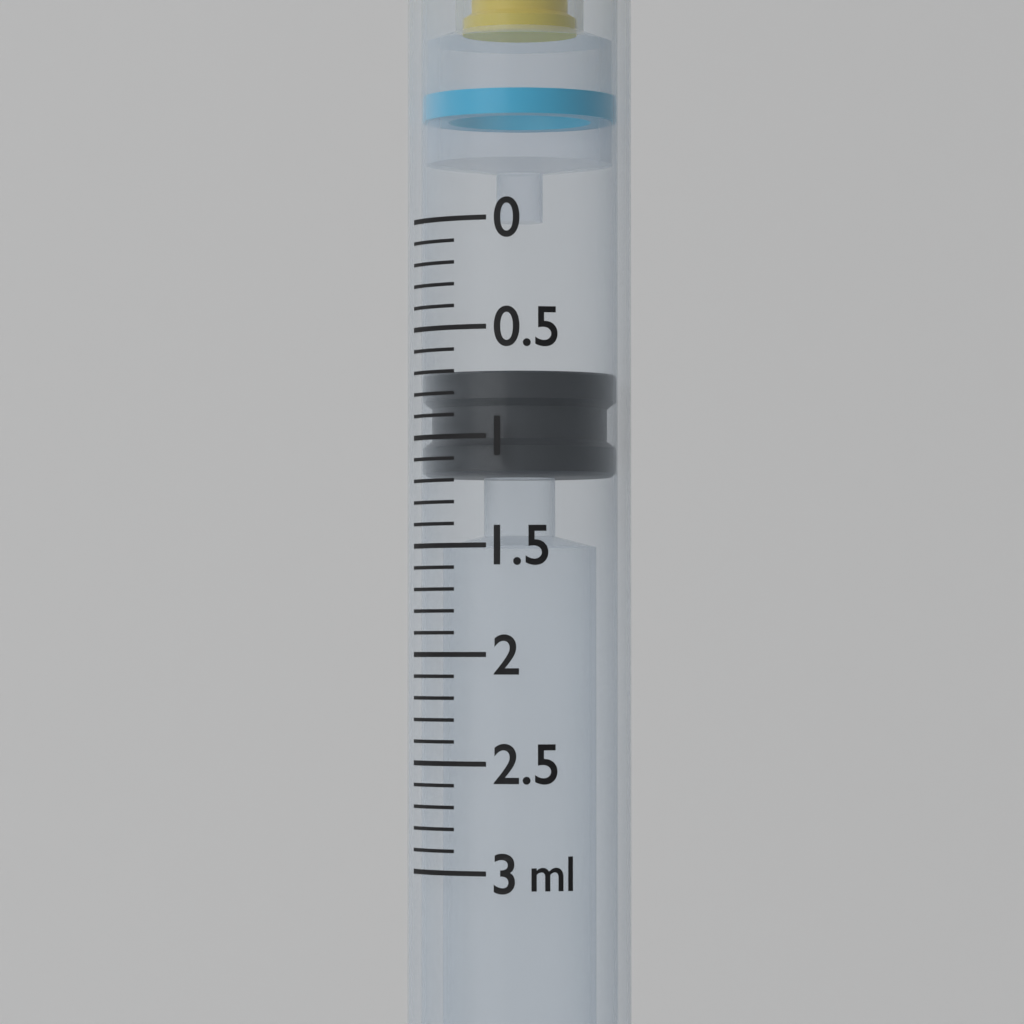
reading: 0.7 ml
